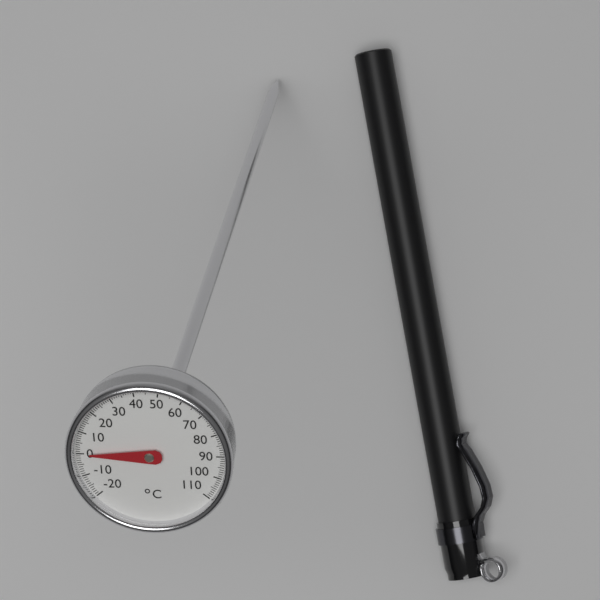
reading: 0 °C
